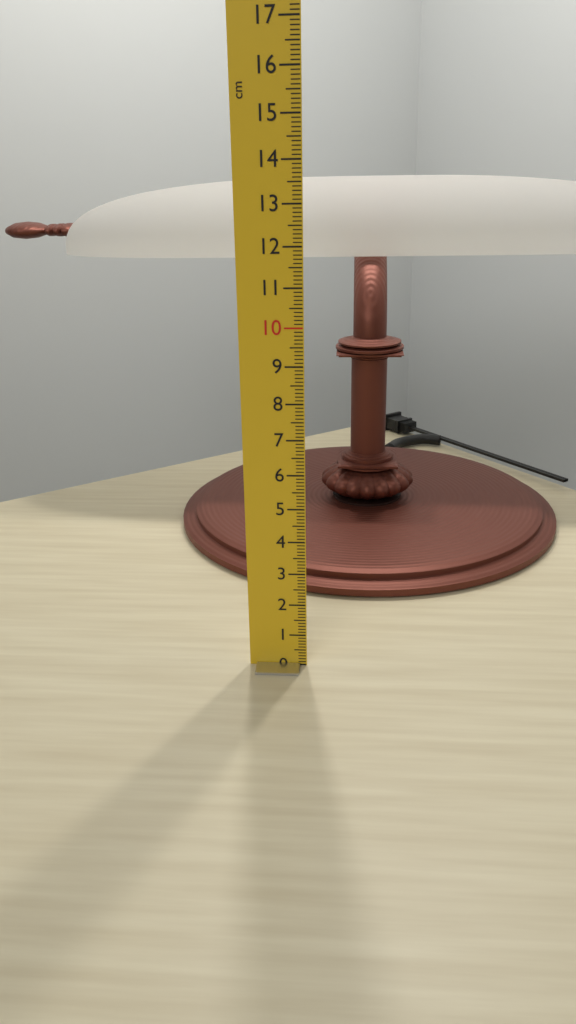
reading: 13.4 cm
